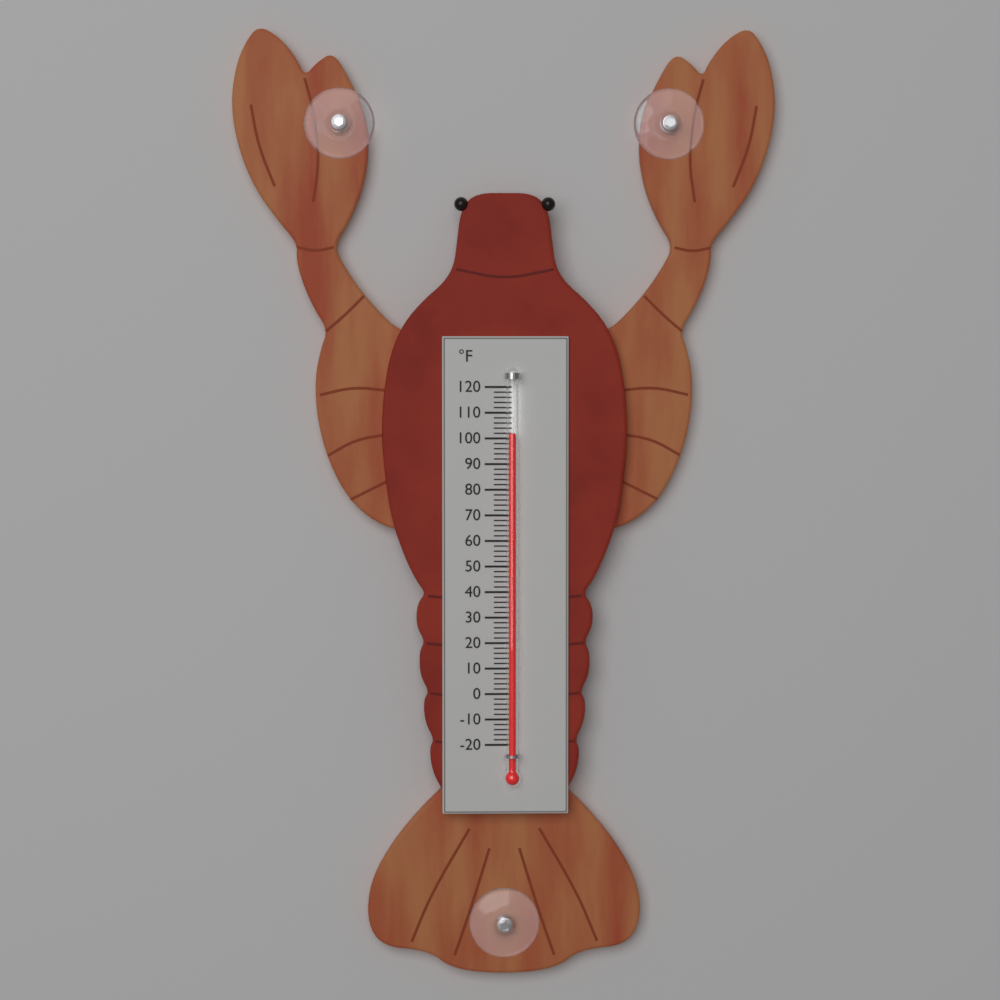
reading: 102 °F
